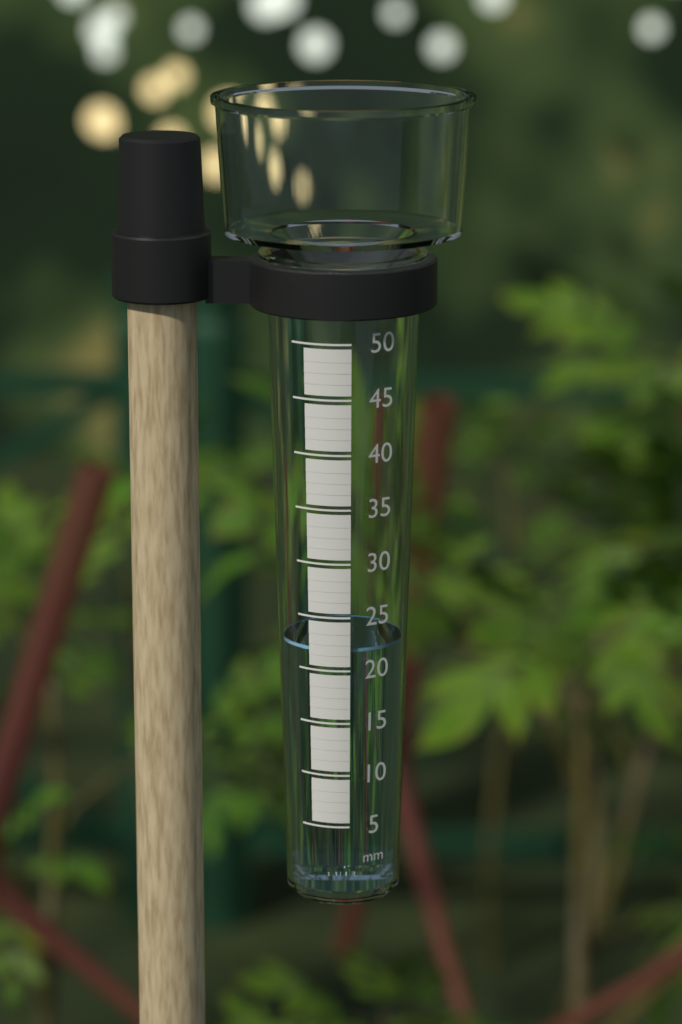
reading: 22 mm
